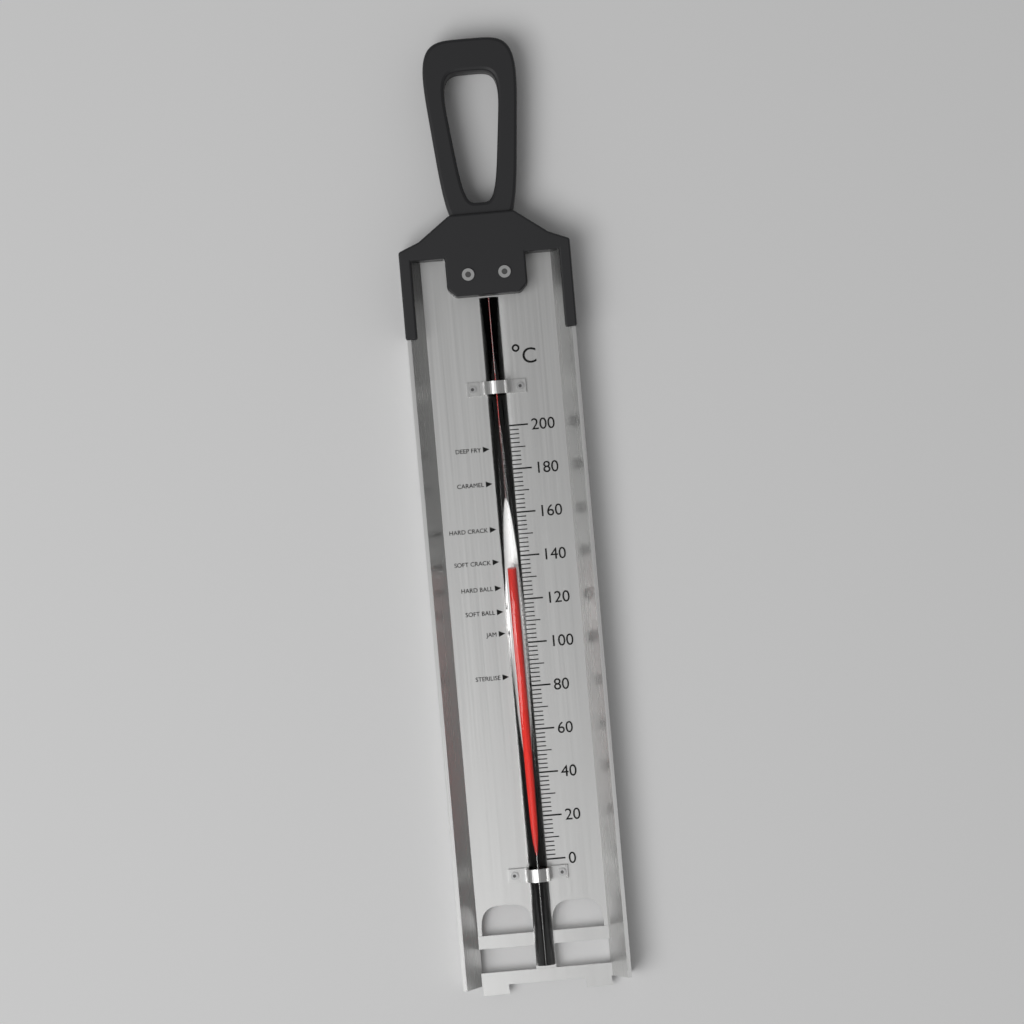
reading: 134 °C
